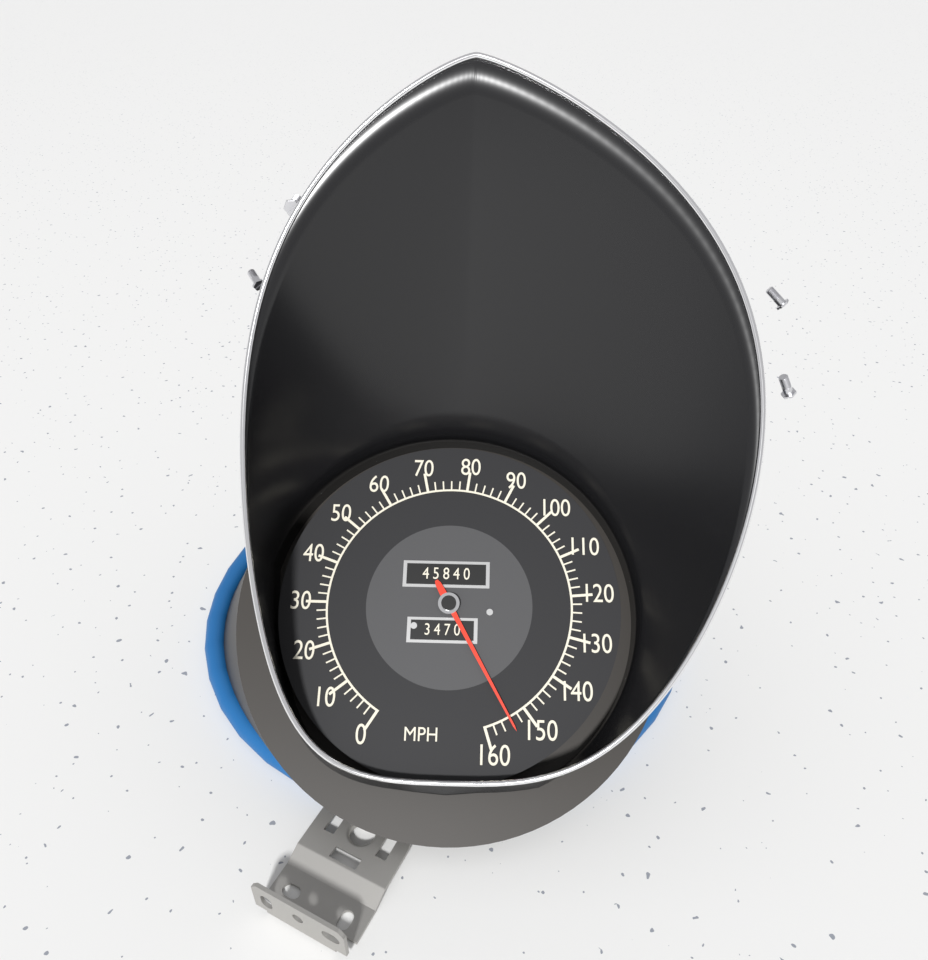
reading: 154 MPH
